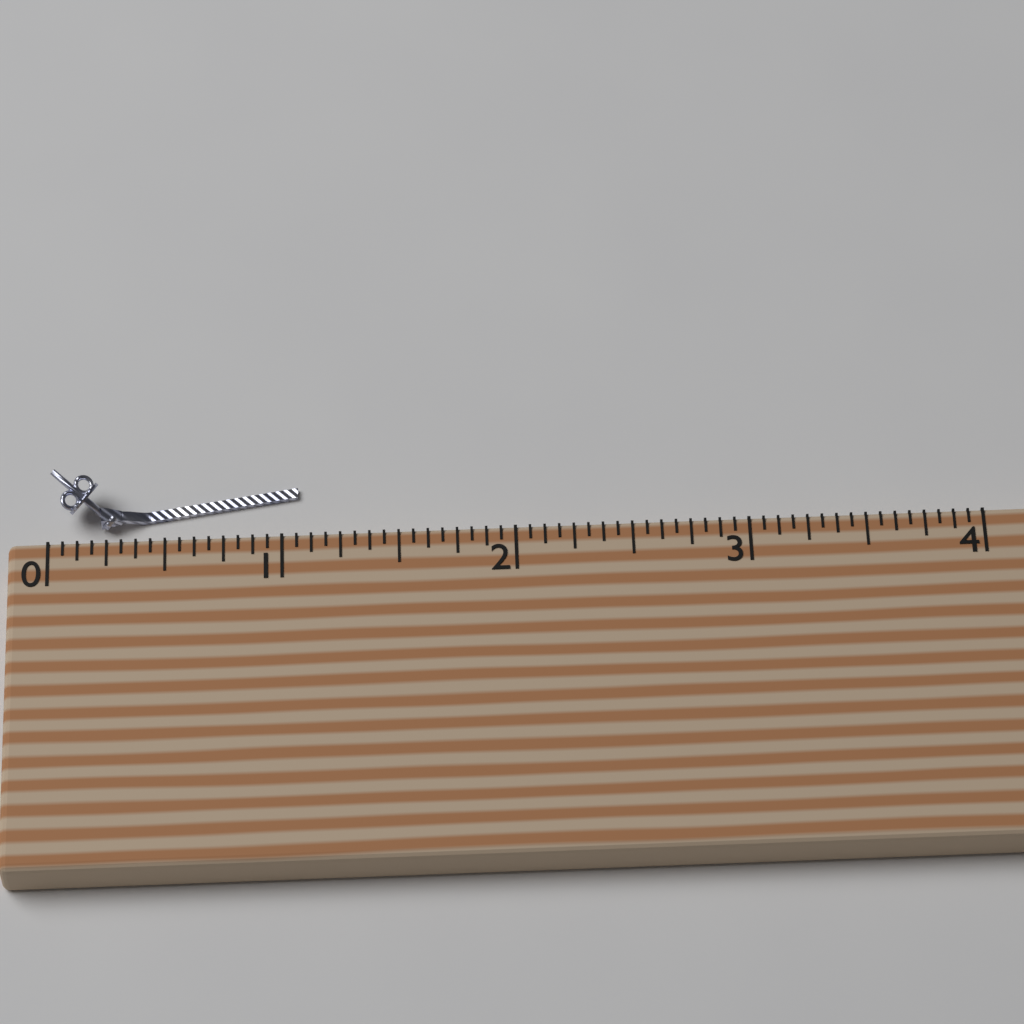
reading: 1.0625 (no unit)
